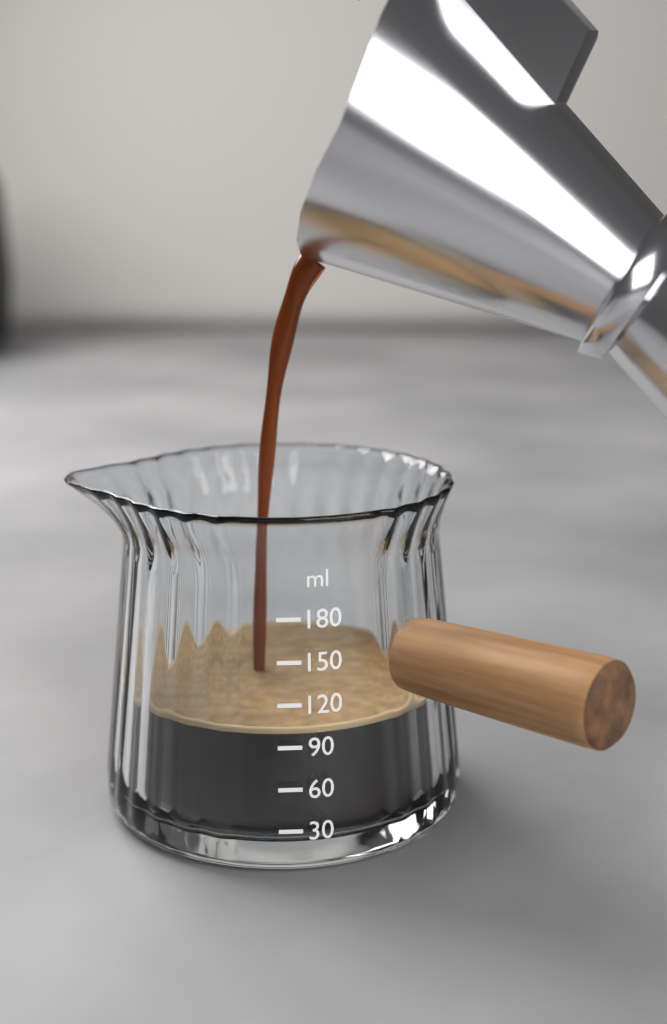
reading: 100 ml
